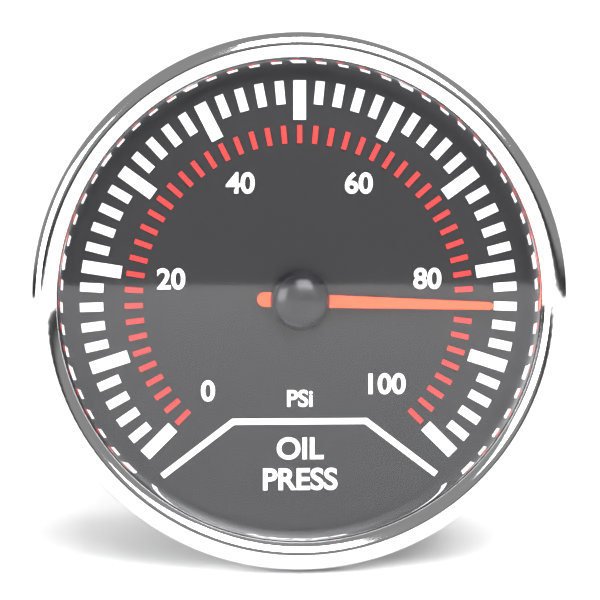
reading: 84 psi
